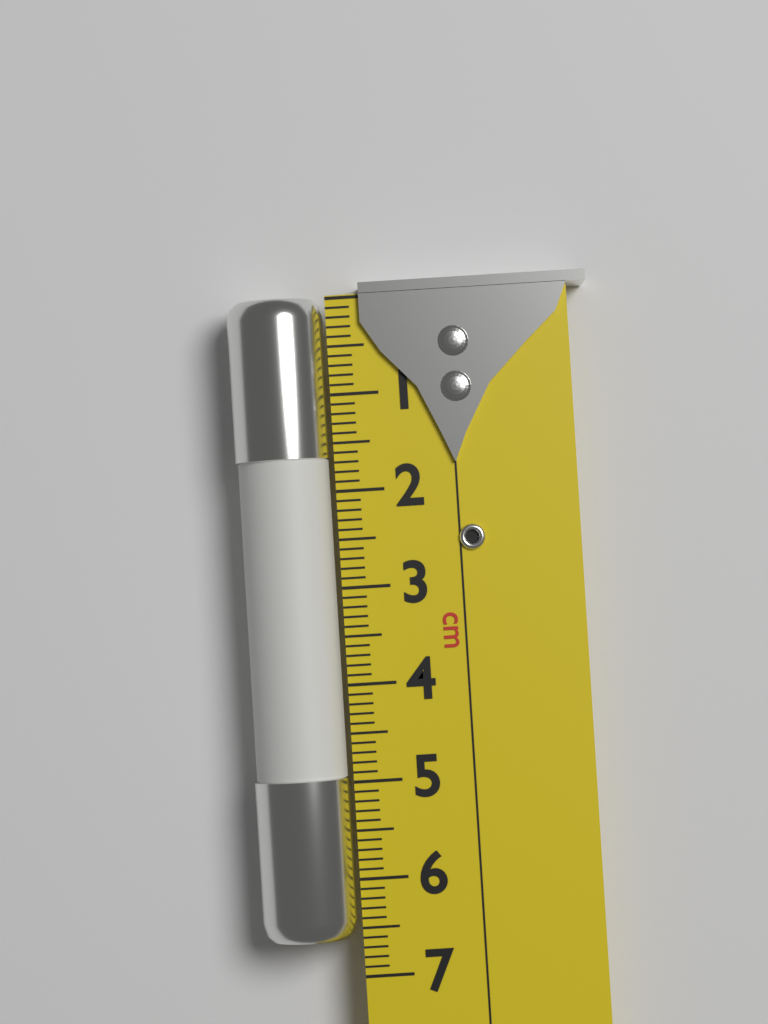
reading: 6.6 cm
